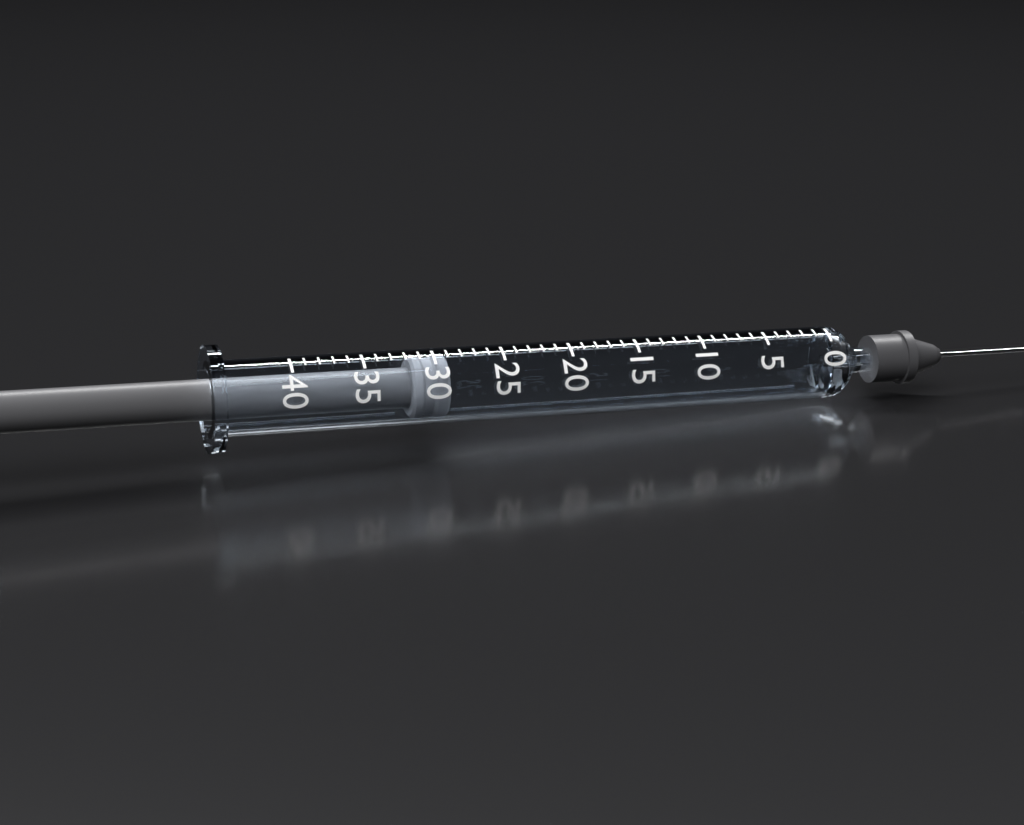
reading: 29 (no unit)
